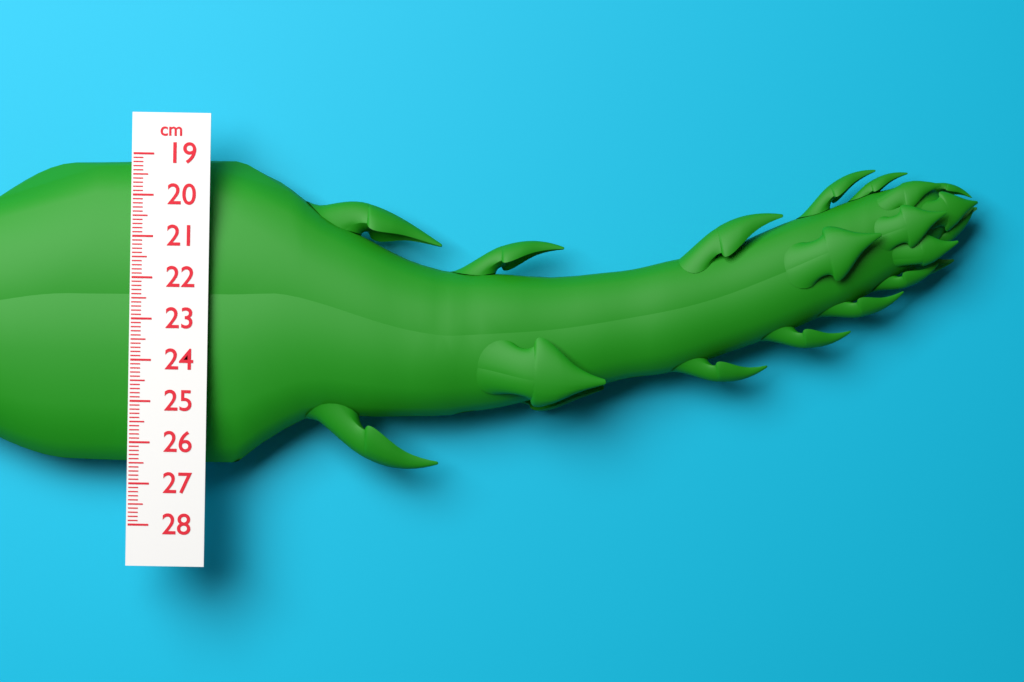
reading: 26.6 cm
